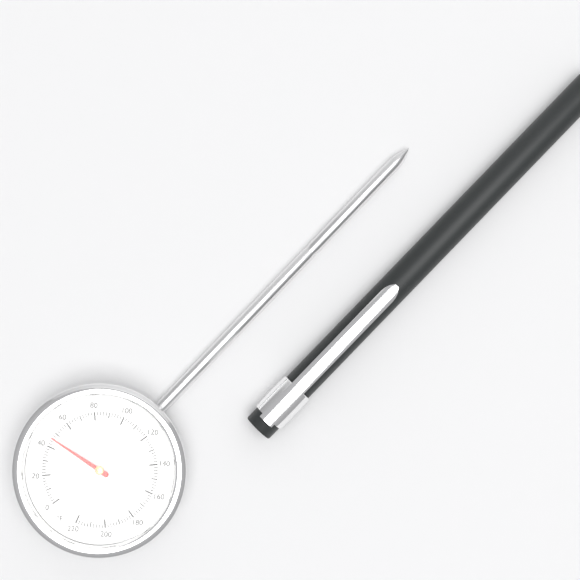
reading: 46 °F
